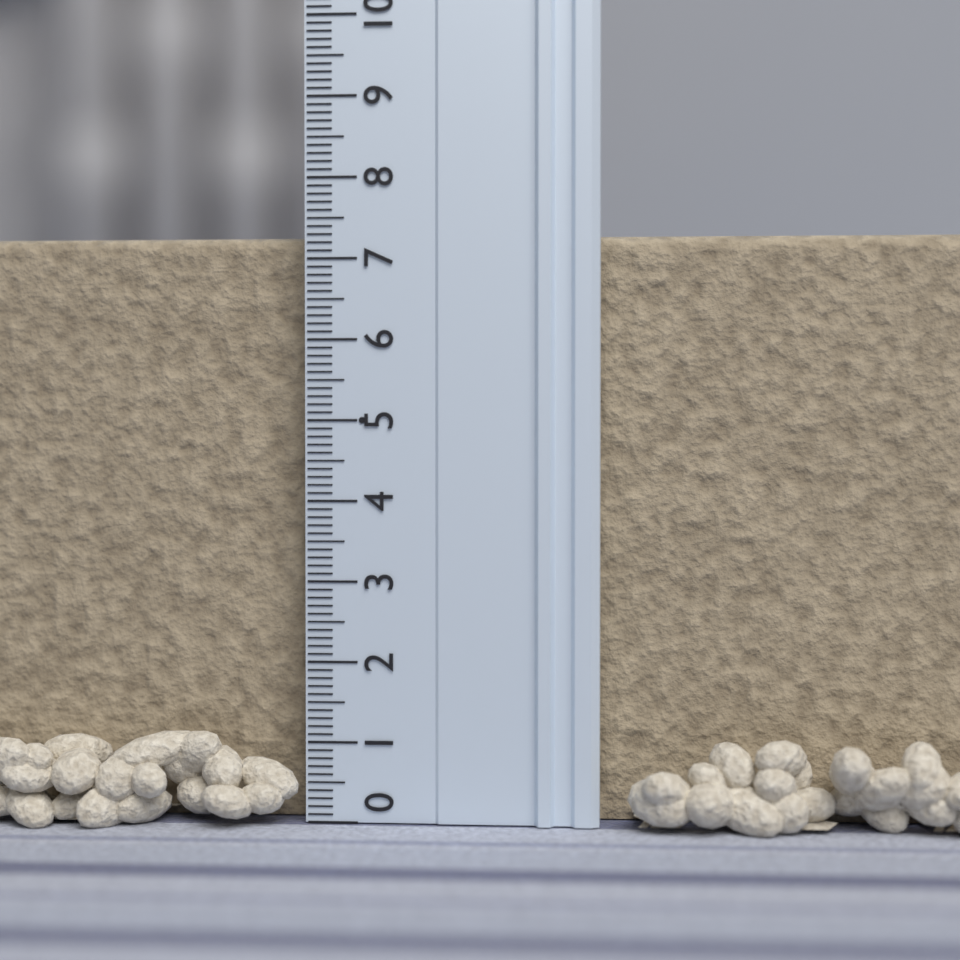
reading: 7.3 (no unit)
